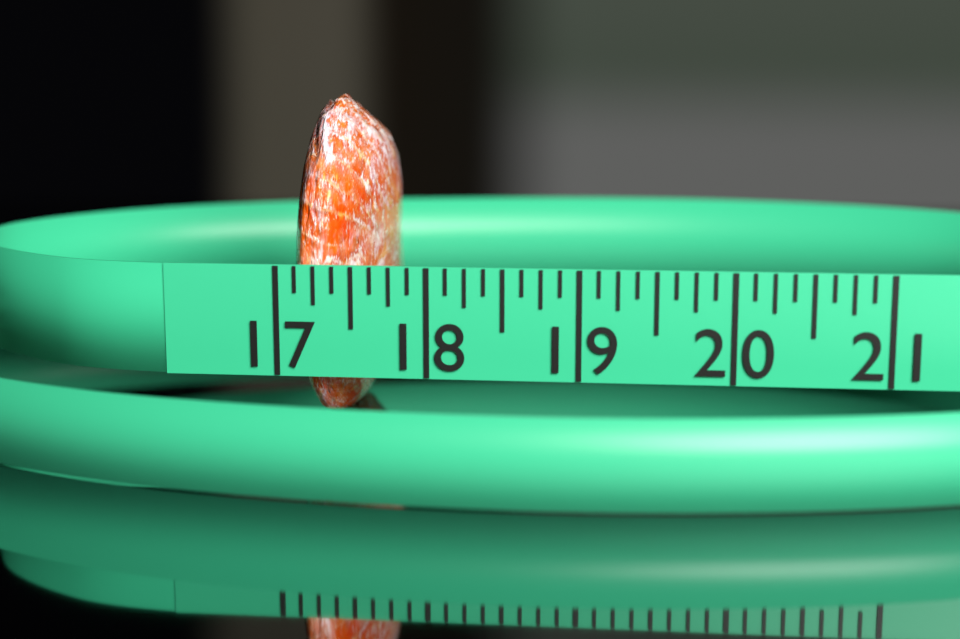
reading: 17.625 (no unit)
